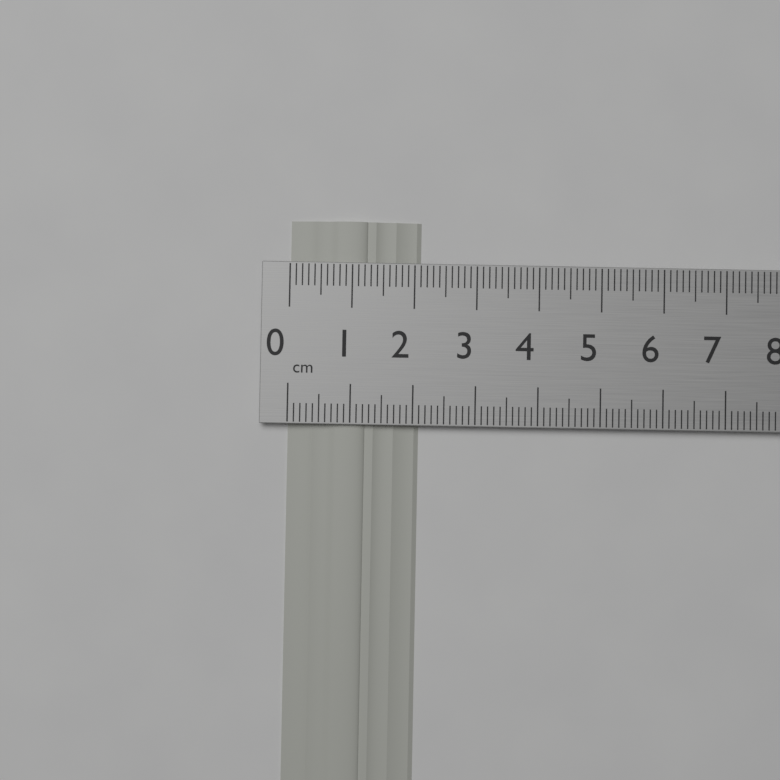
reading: 2.1 cm
